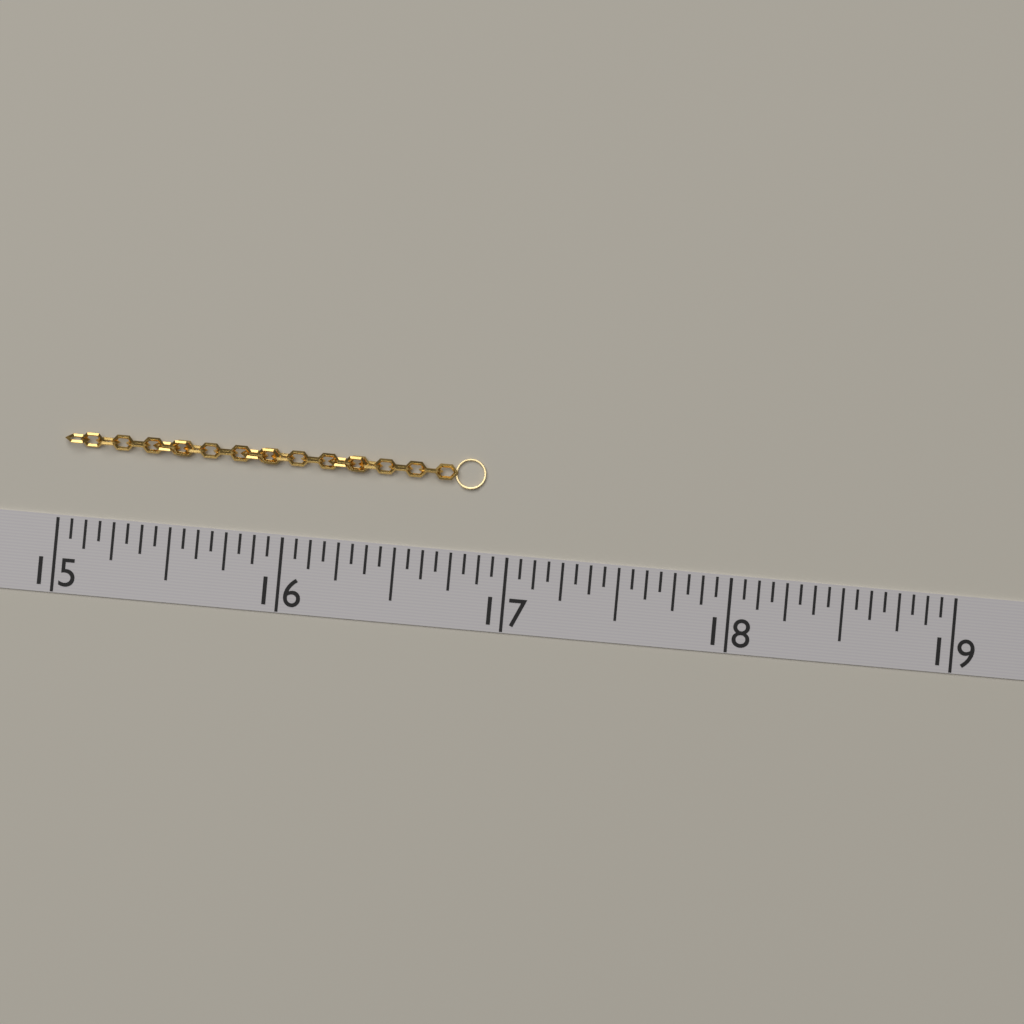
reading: 16.8750 (no unit)
